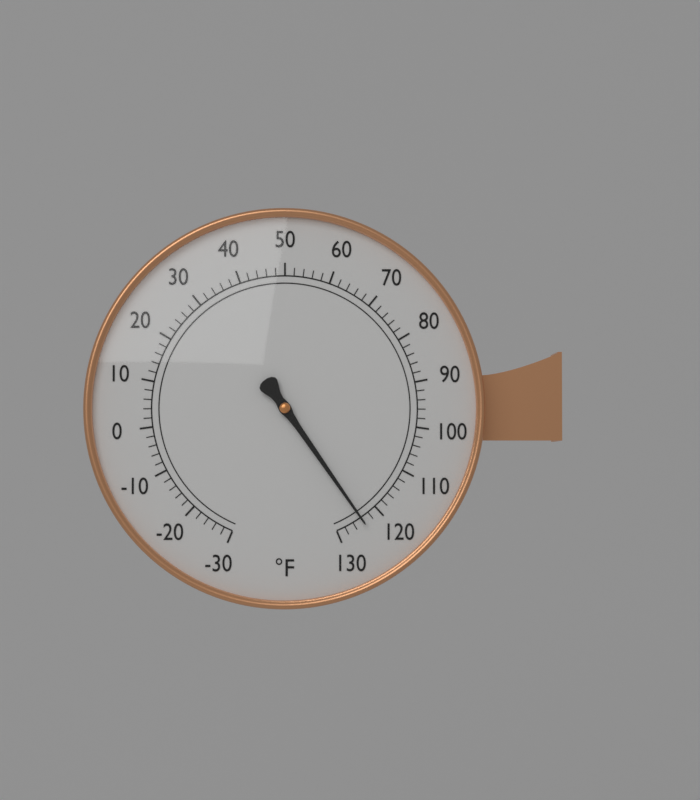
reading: 124 °F
